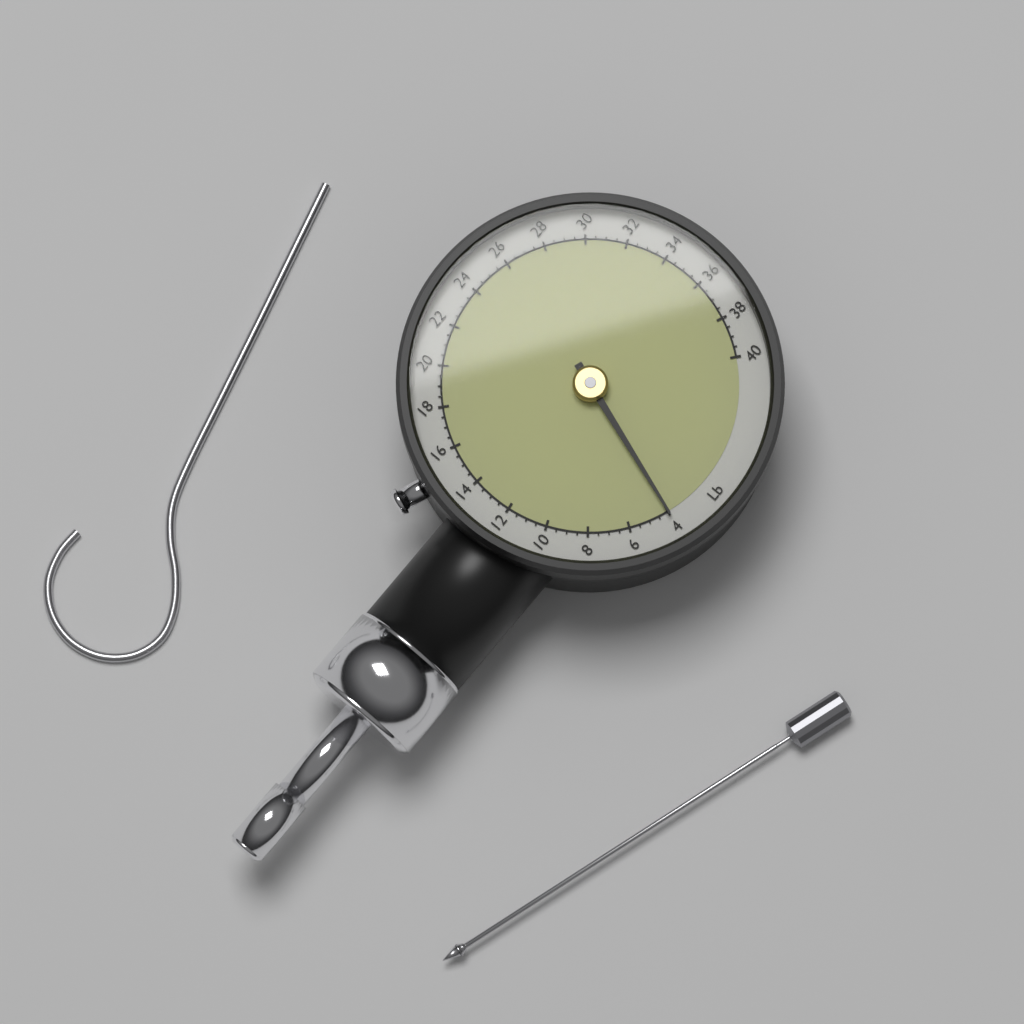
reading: 4.0 Lb
